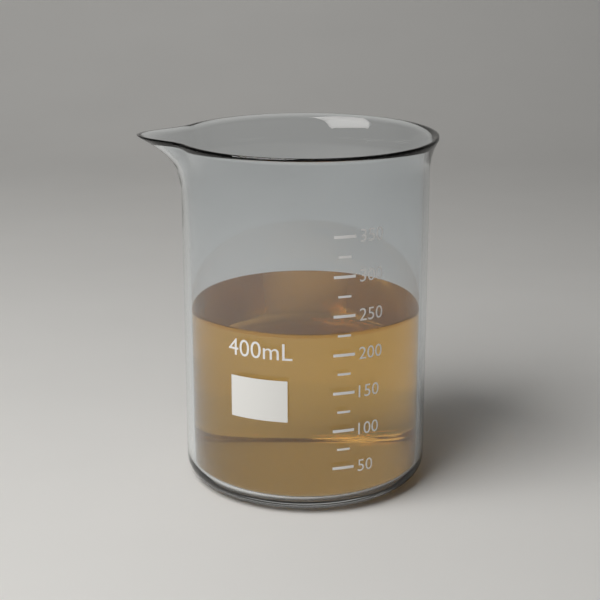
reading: 225 mL
